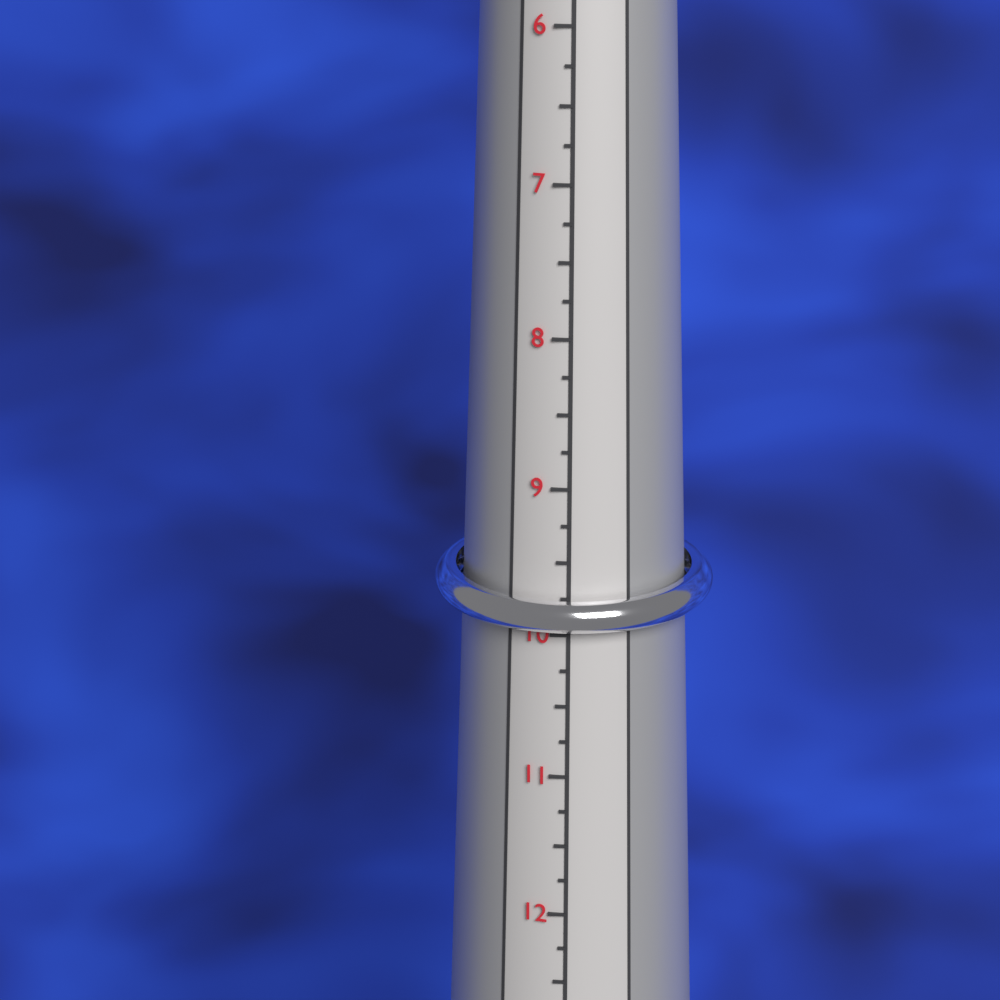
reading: 10.25 (no unit)
